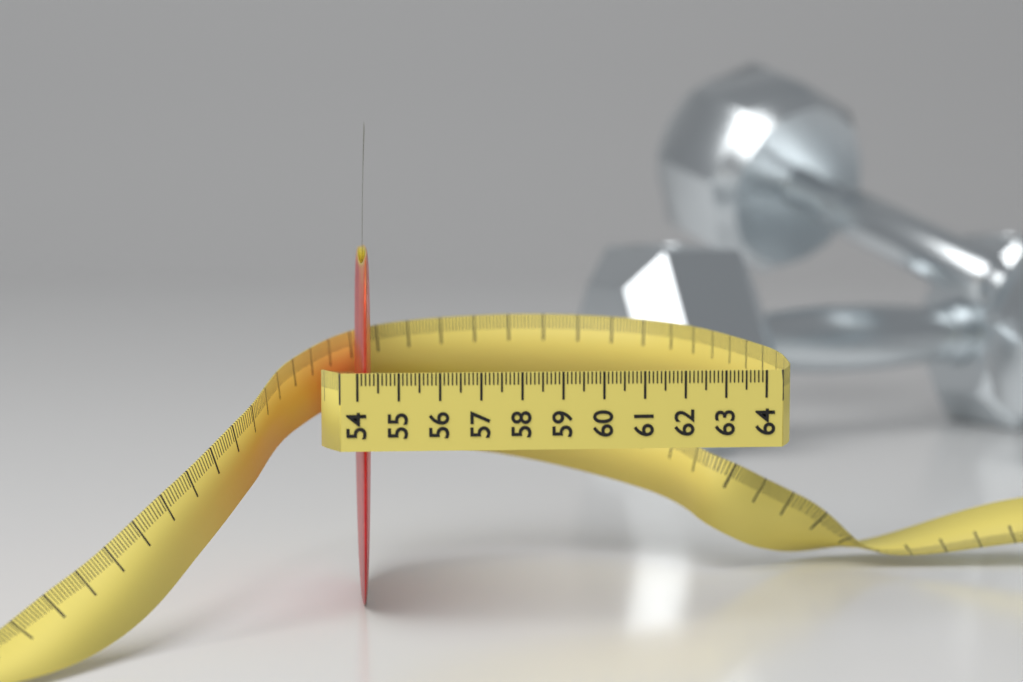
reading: 54.4 (no unit)
